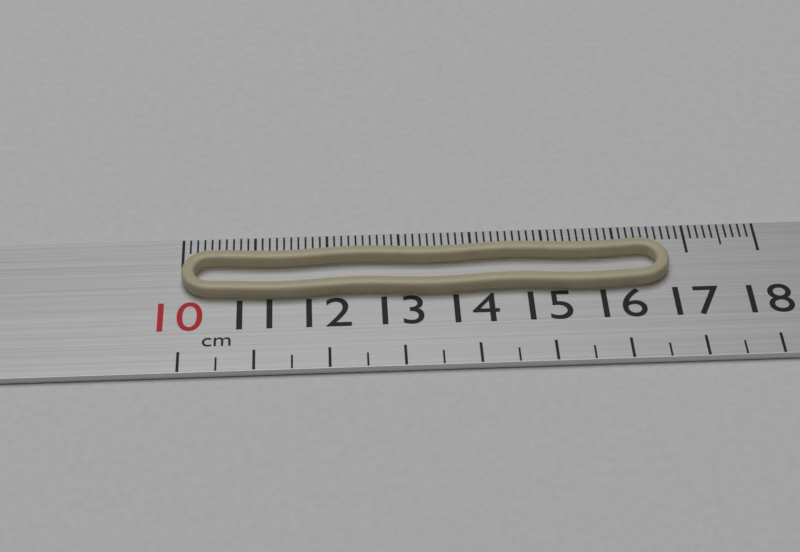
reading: 16.7 cm
